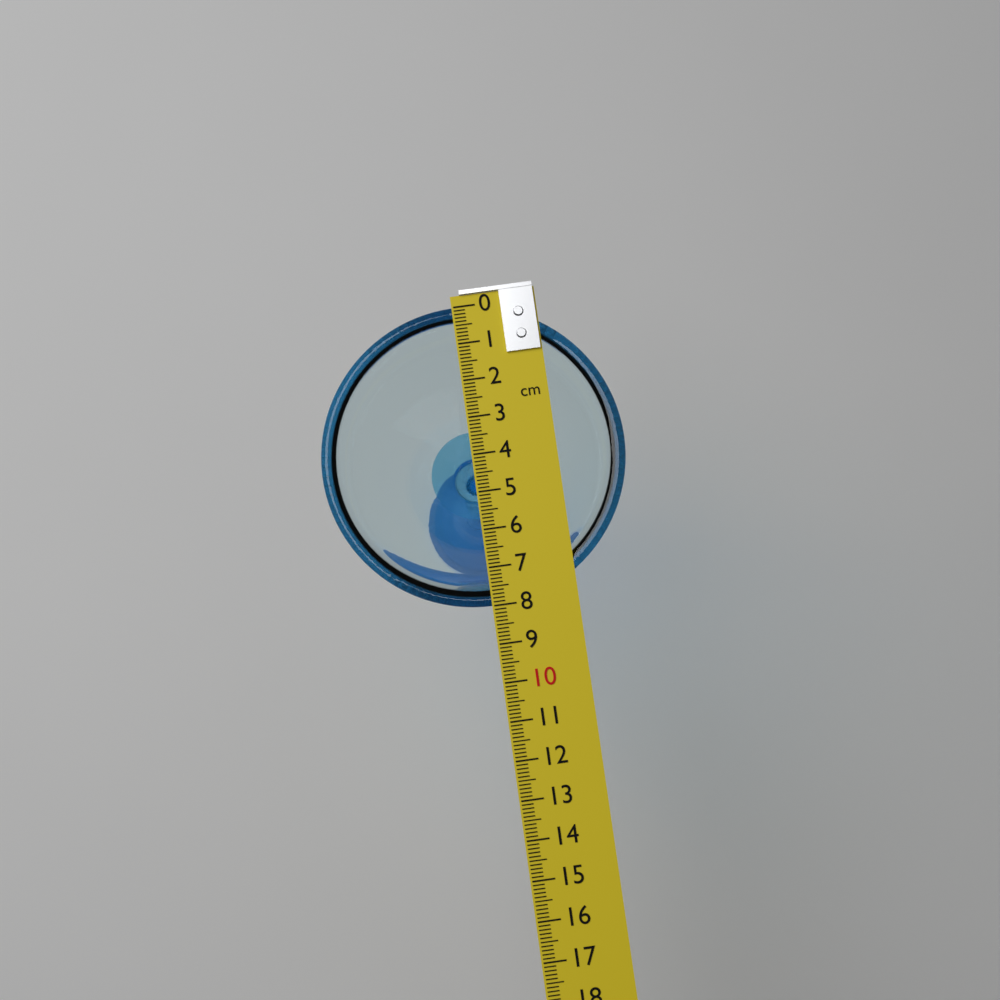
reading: 8.0 cm
